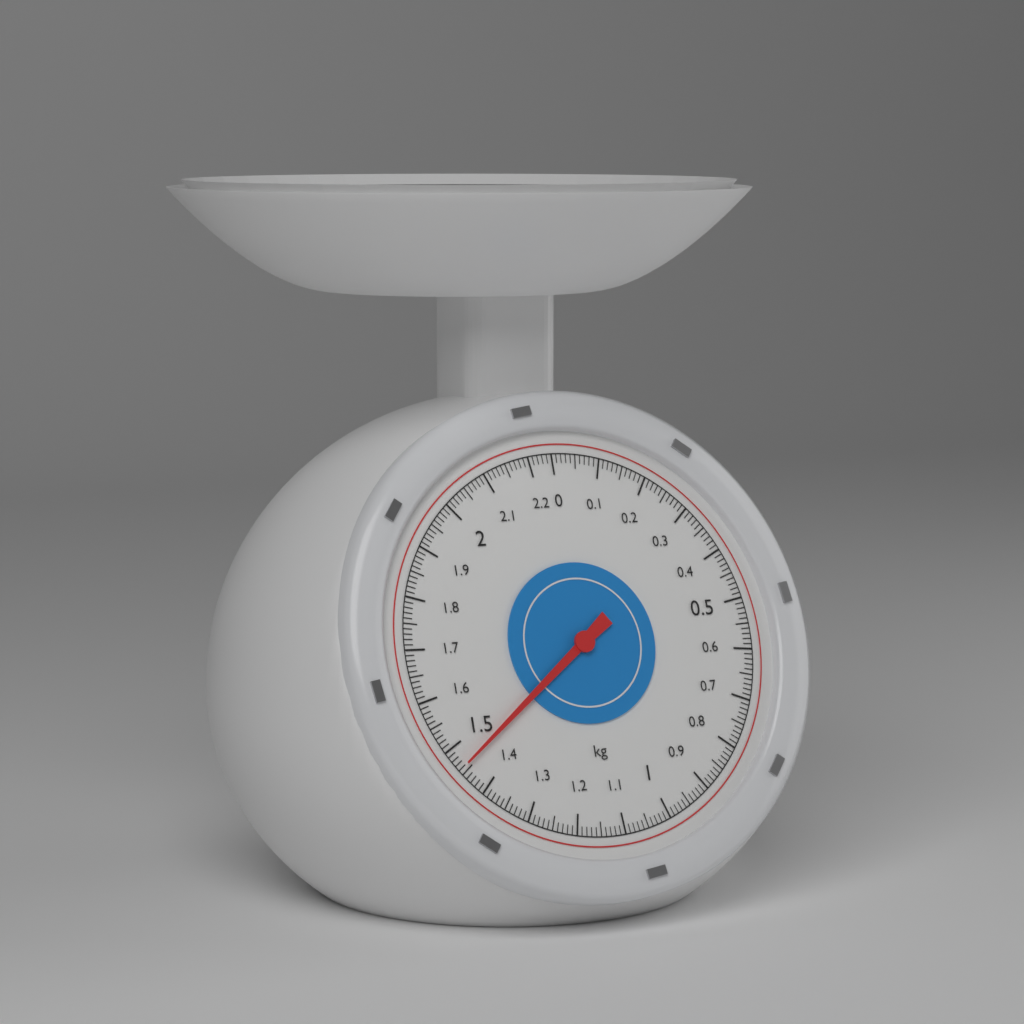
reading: 1.46 kg
